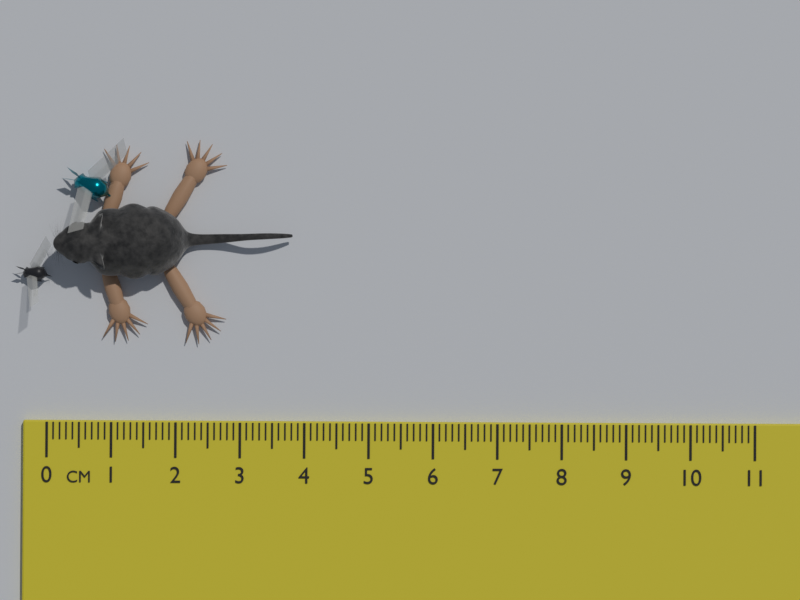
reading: 3.8 cm
